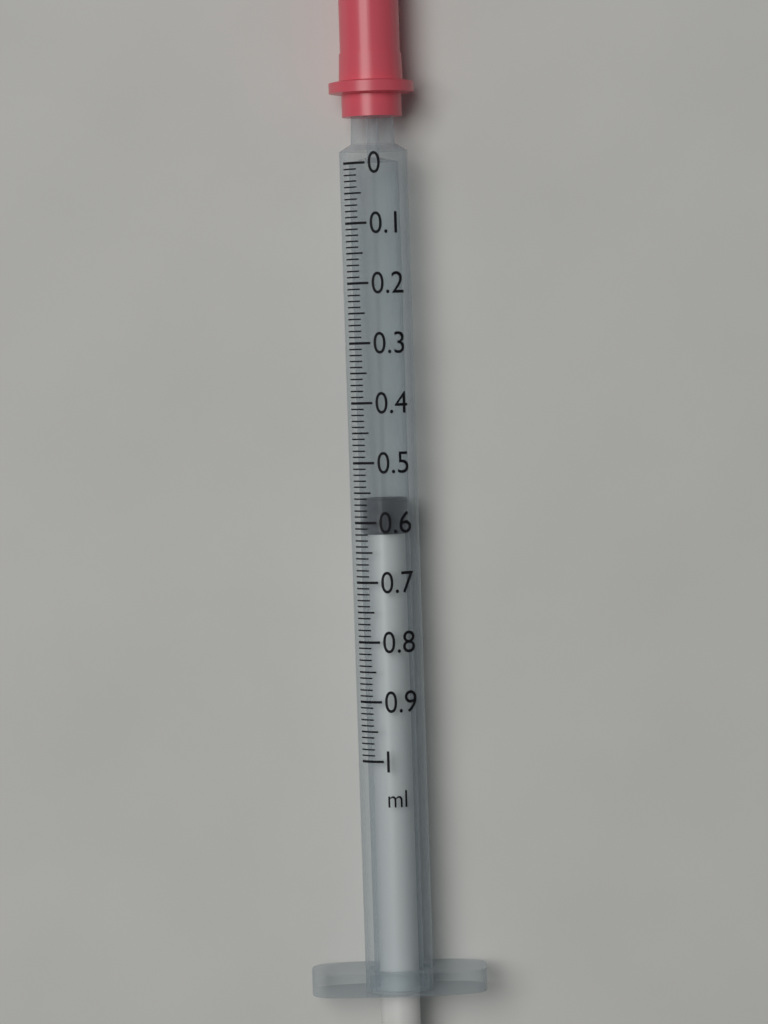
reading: 0.56 ml
